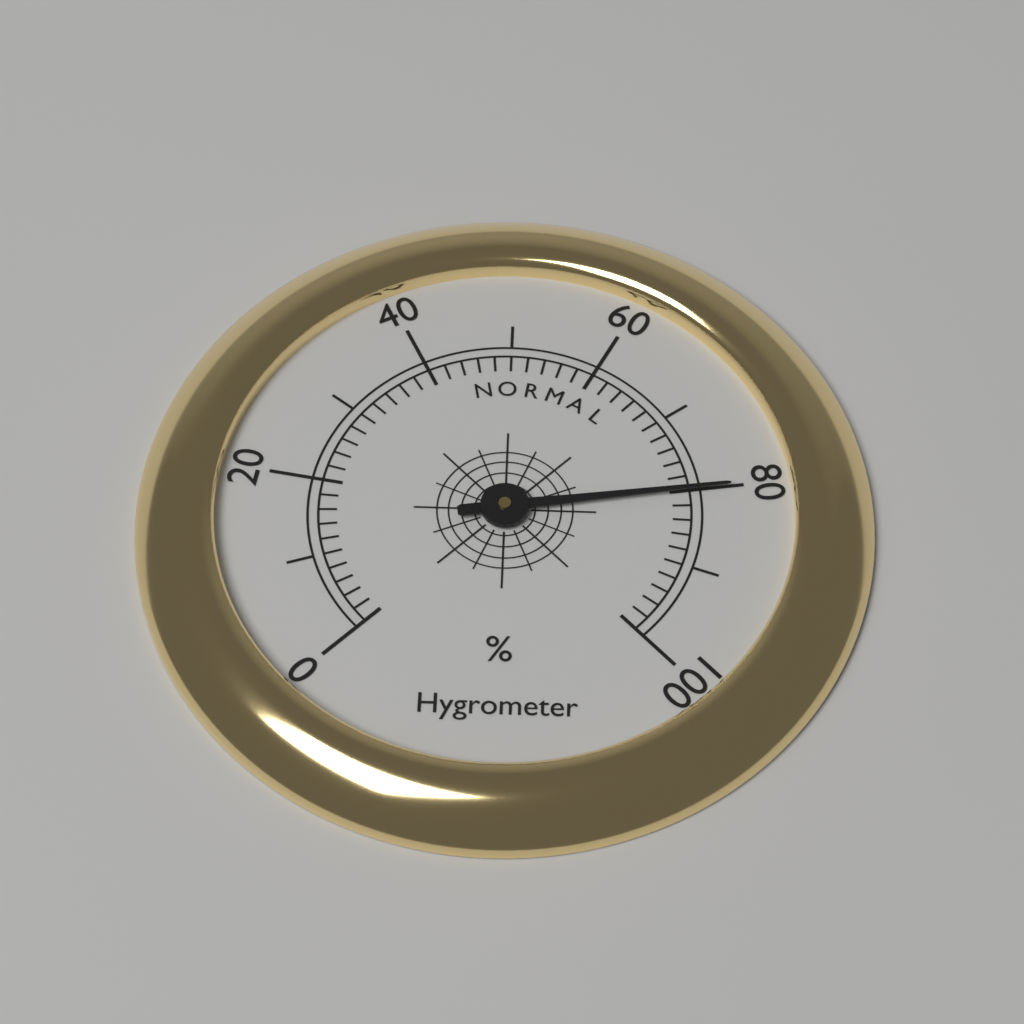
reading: 80 %
